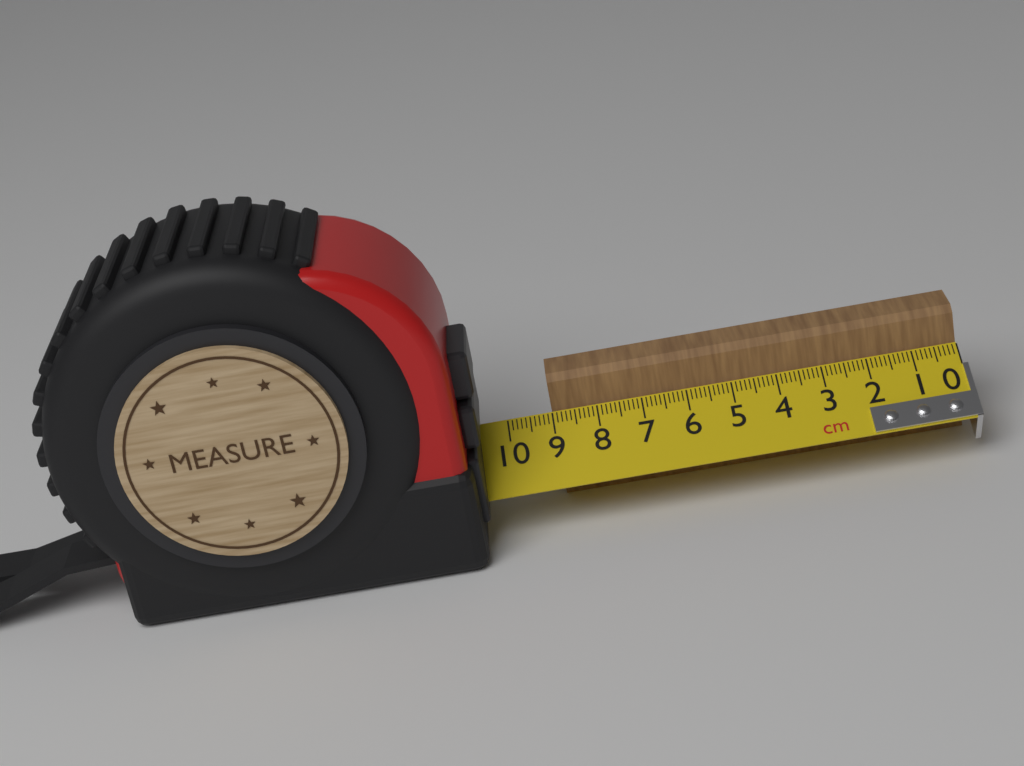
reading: 9.0 cm
